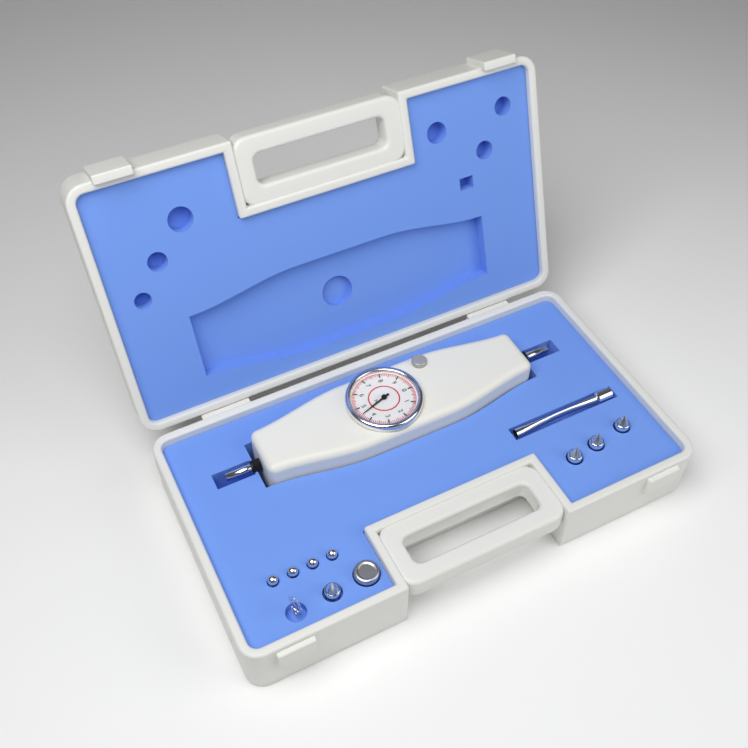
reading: 4.5 N
